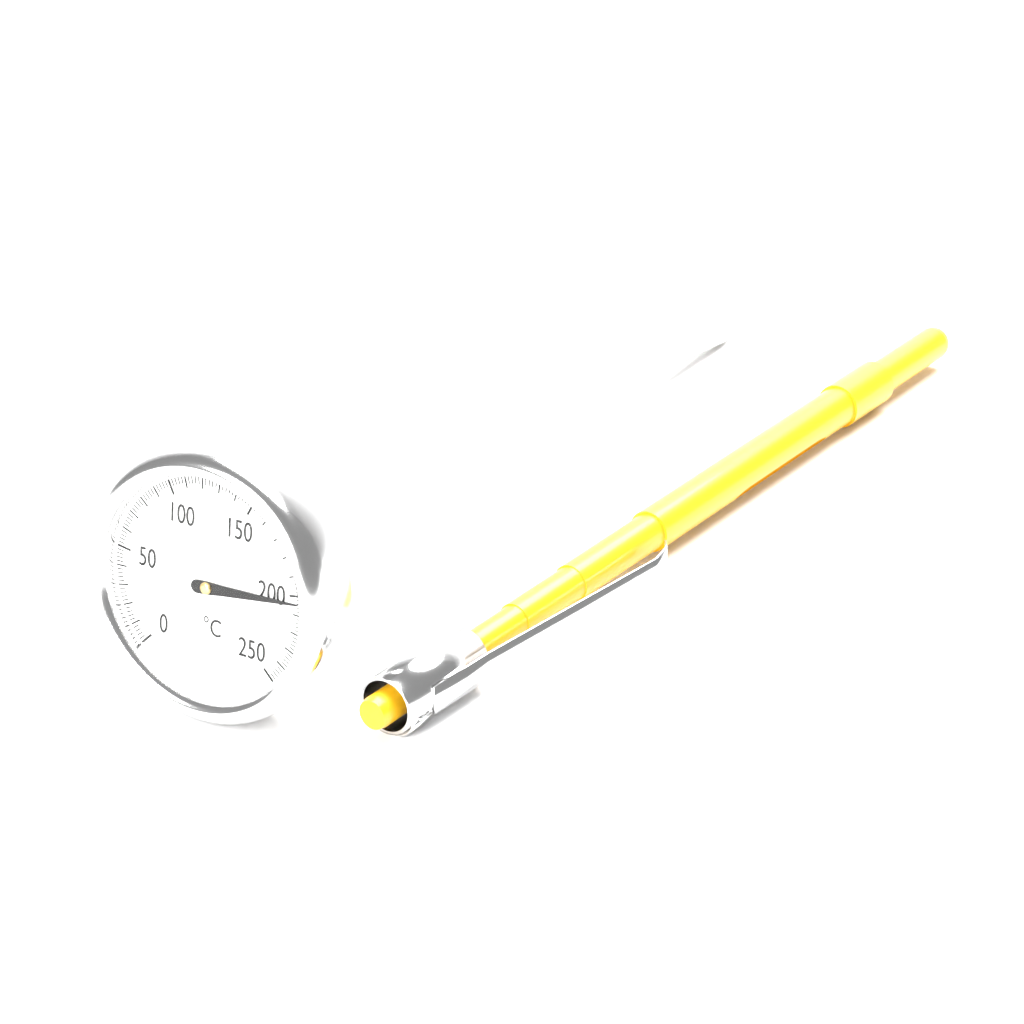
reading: 204 °C
